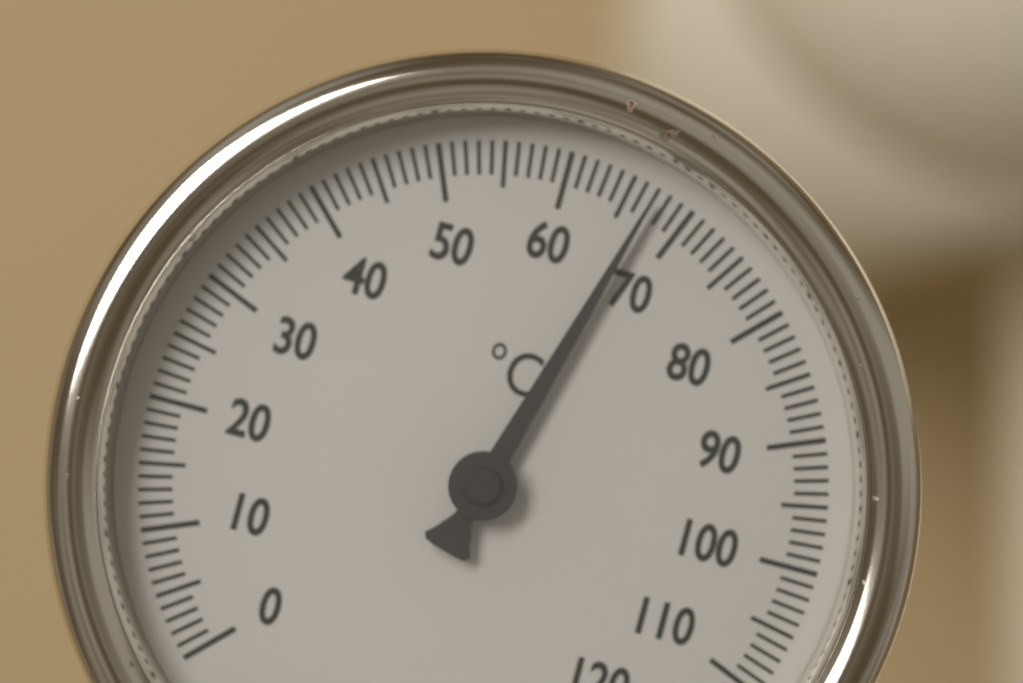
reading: 67 °C
